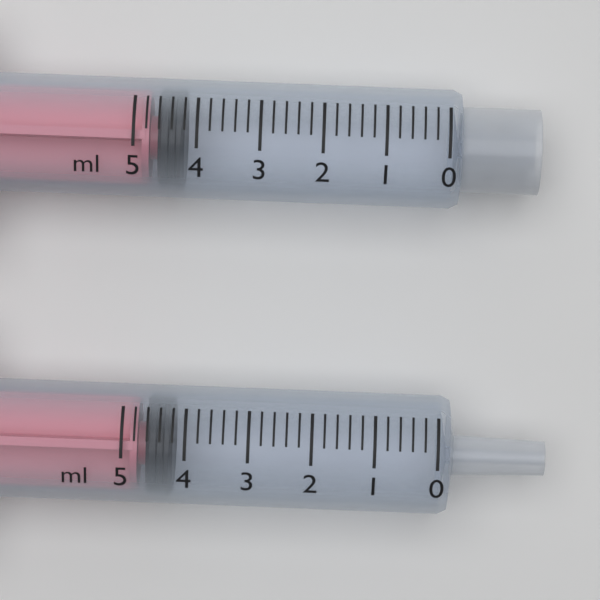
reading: 4.2 ml
